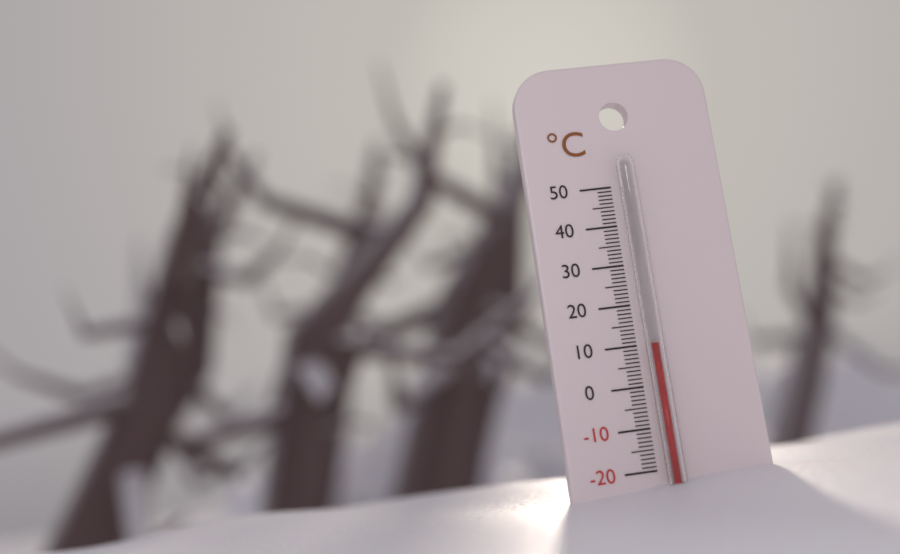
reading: 10 °C
